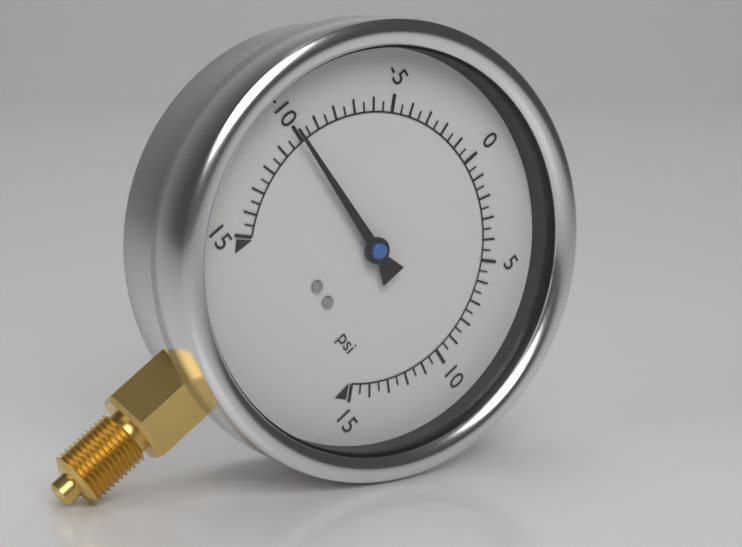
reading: -10.0 psi
